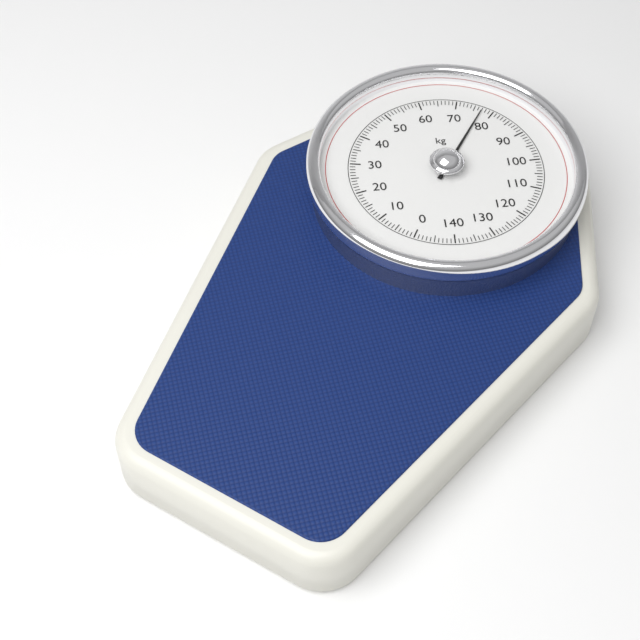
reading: 77 kg
